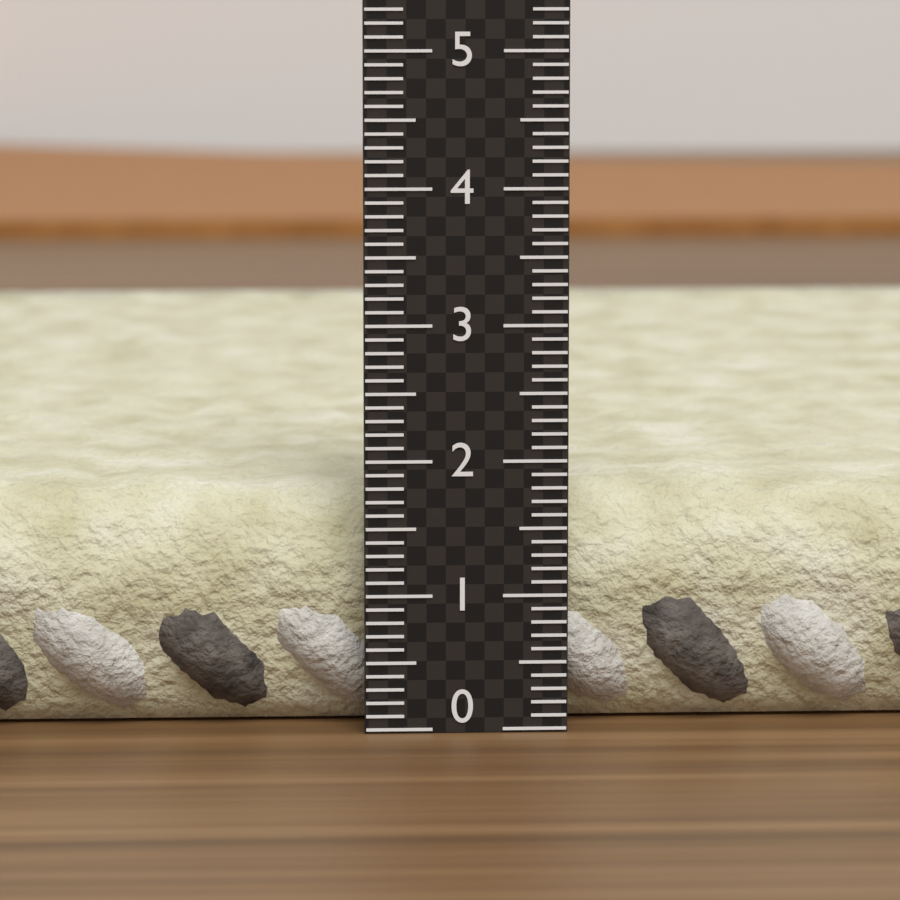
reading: 1.8 (no unit)
